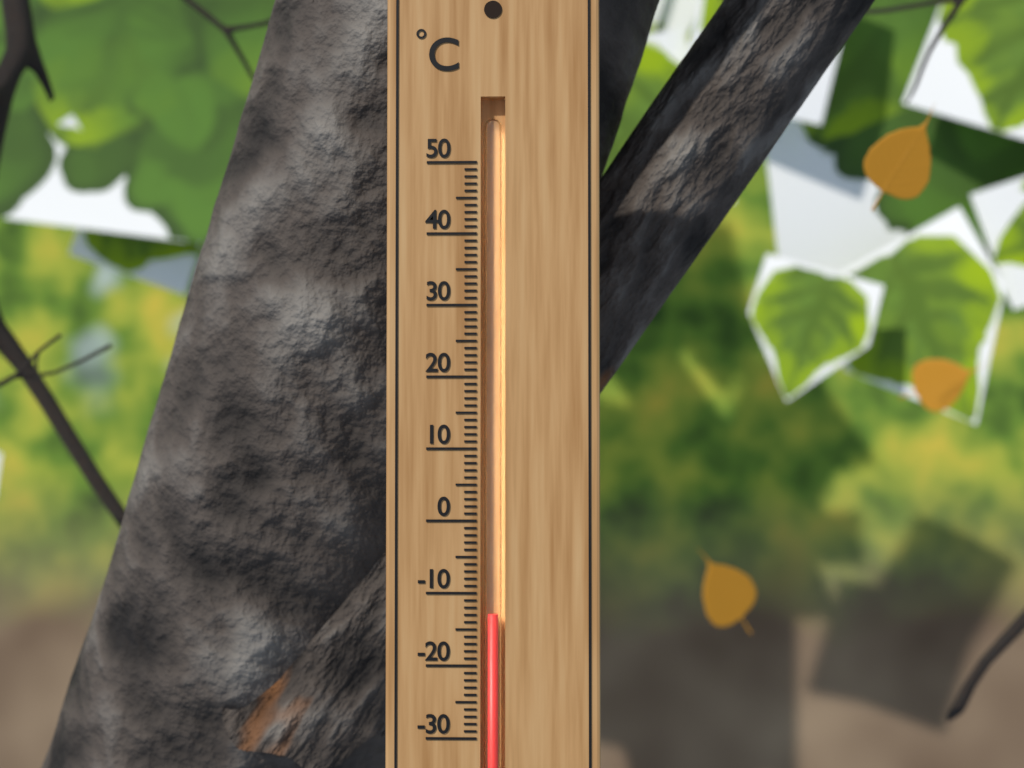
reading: -13 °C
